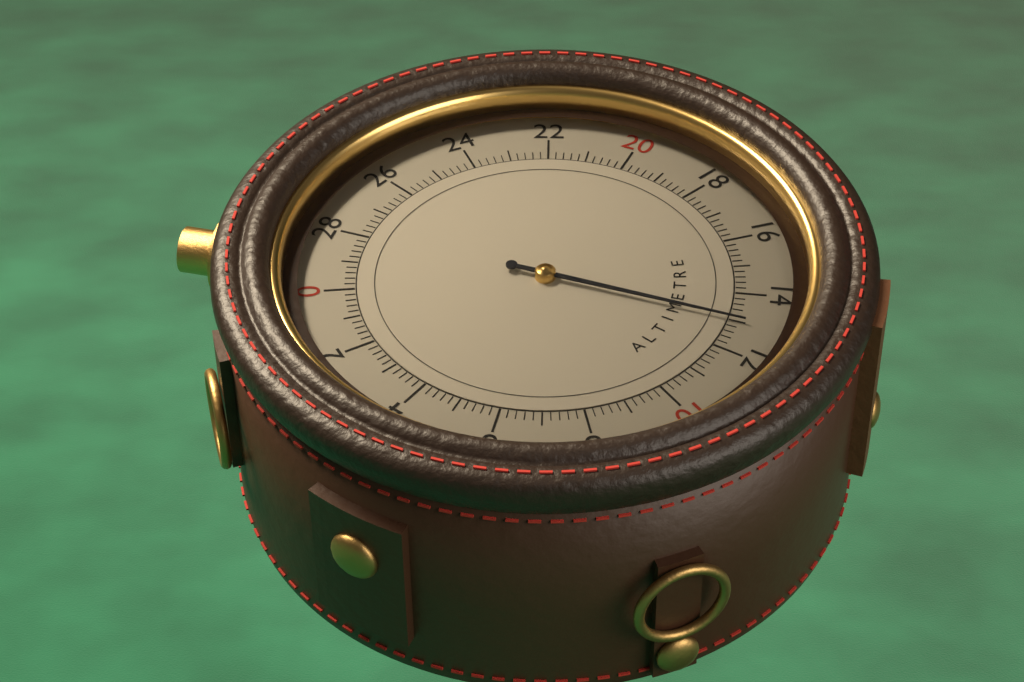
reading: 13.0 (no unit)
